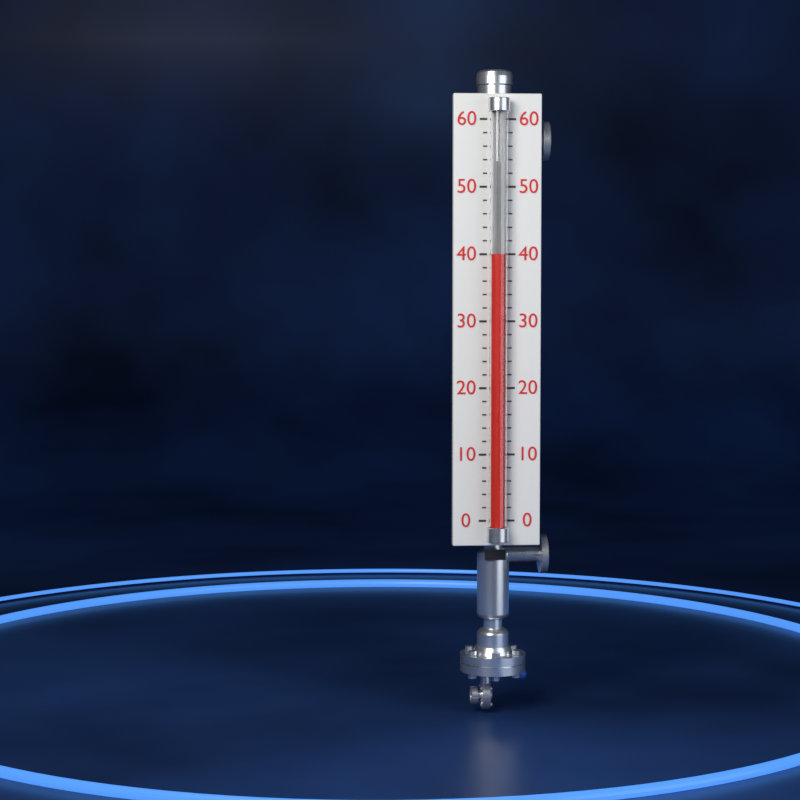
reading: 40 (no unit)
